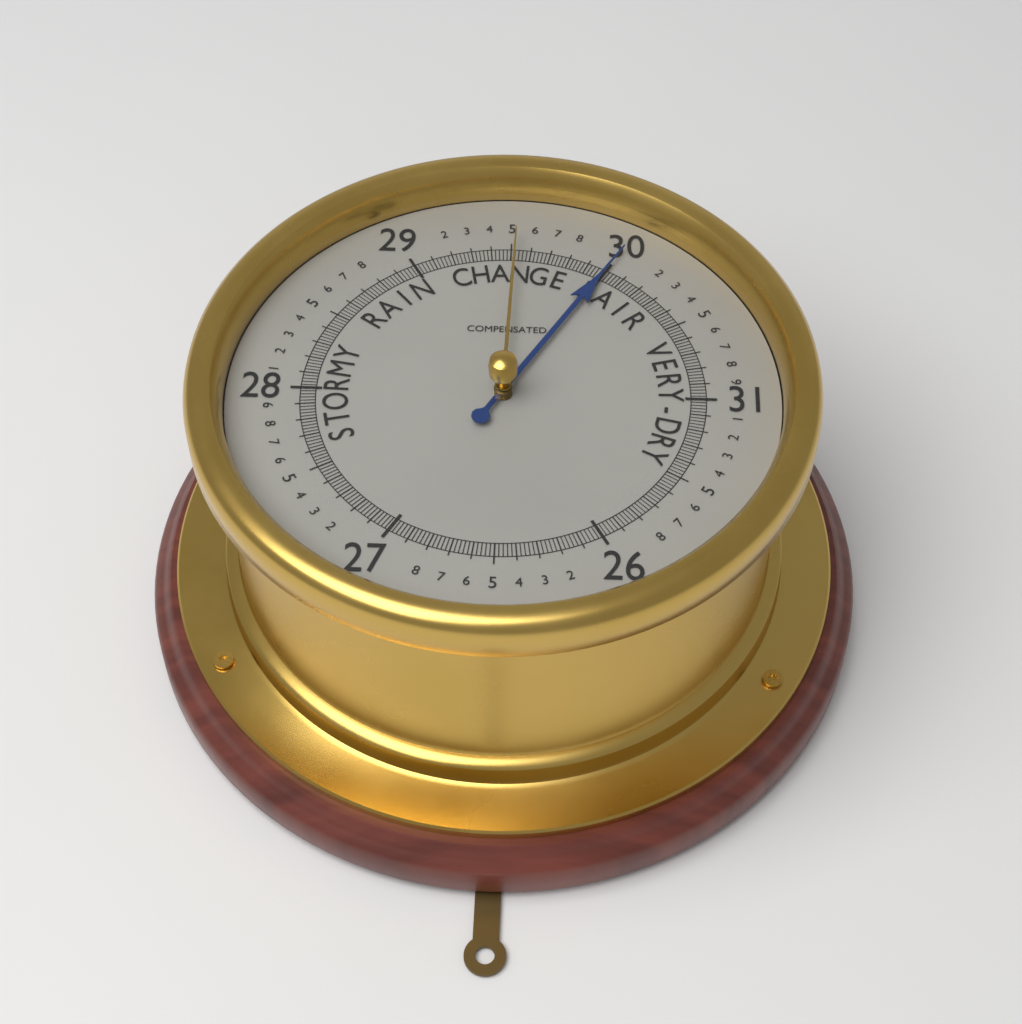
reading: 30.00 (no unit)
